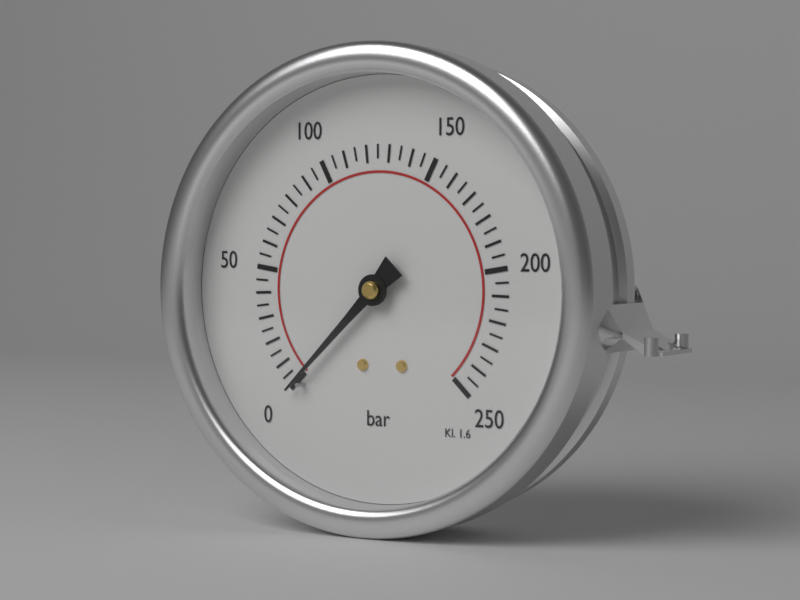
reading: 0 bar
